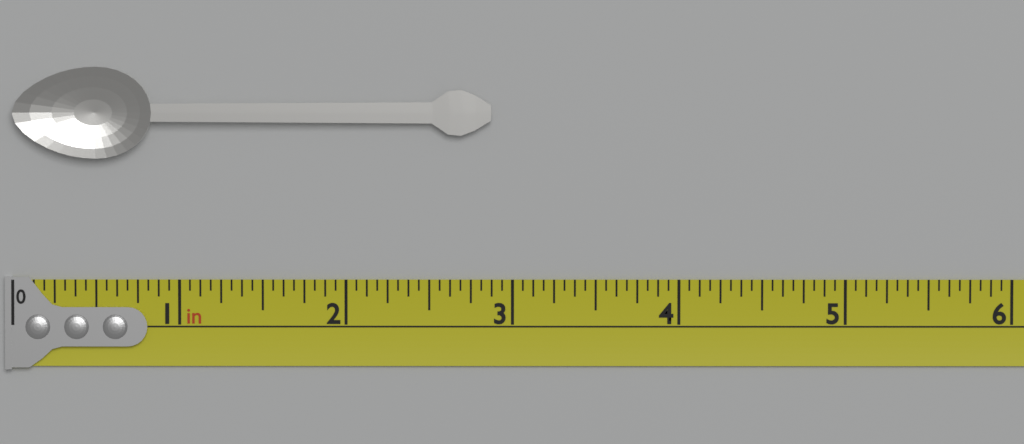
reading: 2.8750 in
